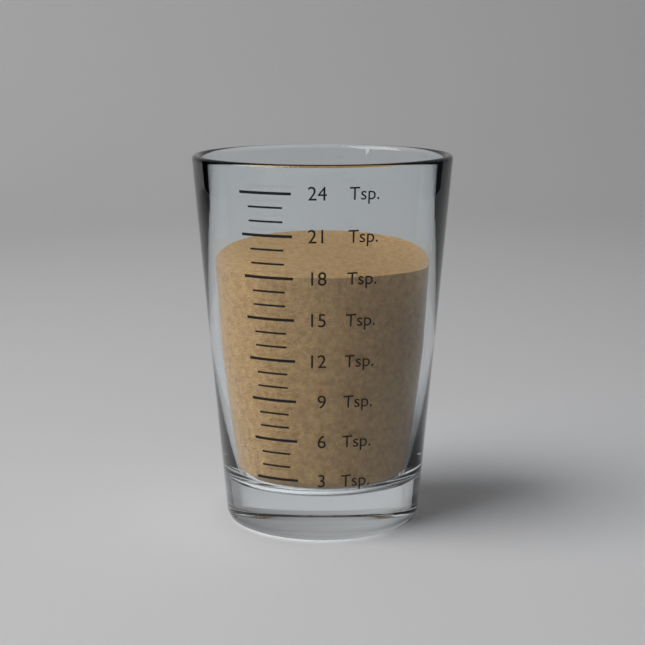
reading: 18 Tsp
